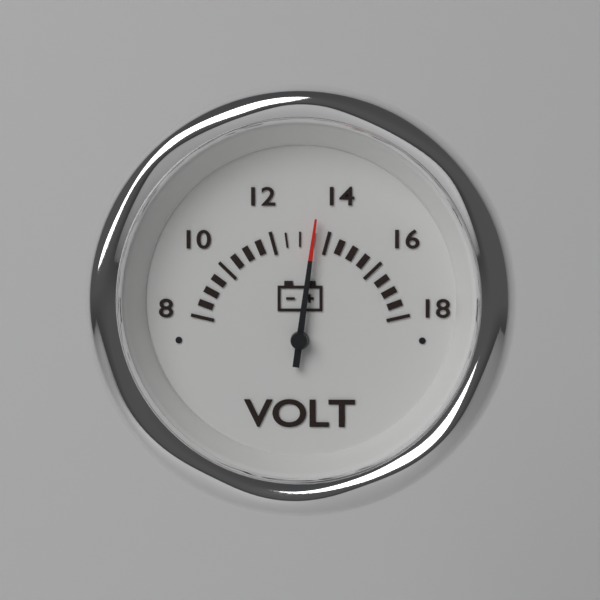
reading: 13.5 V
